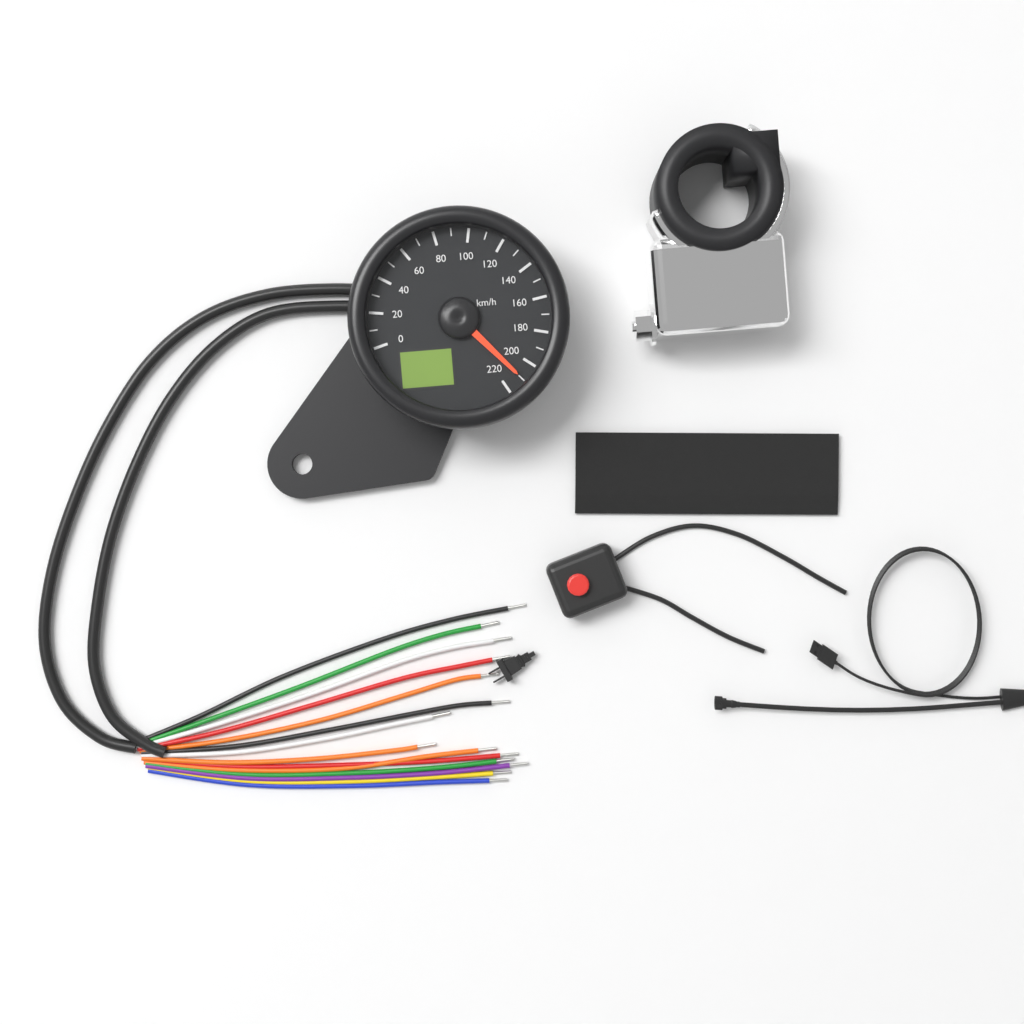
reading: 210 km/h
